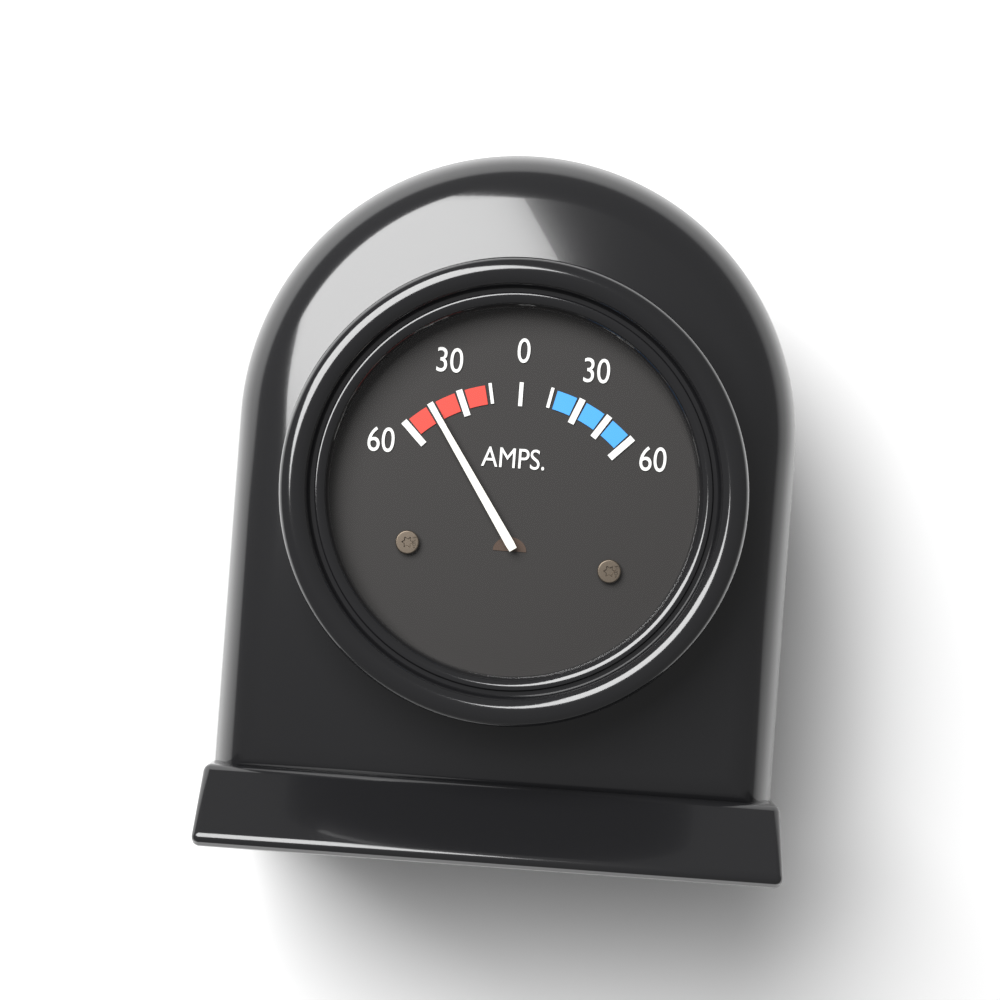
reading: -45 A
